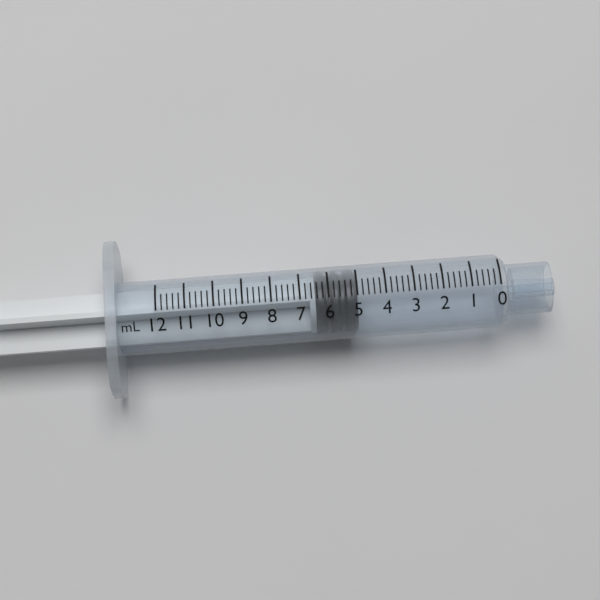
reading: 5.0 mL
